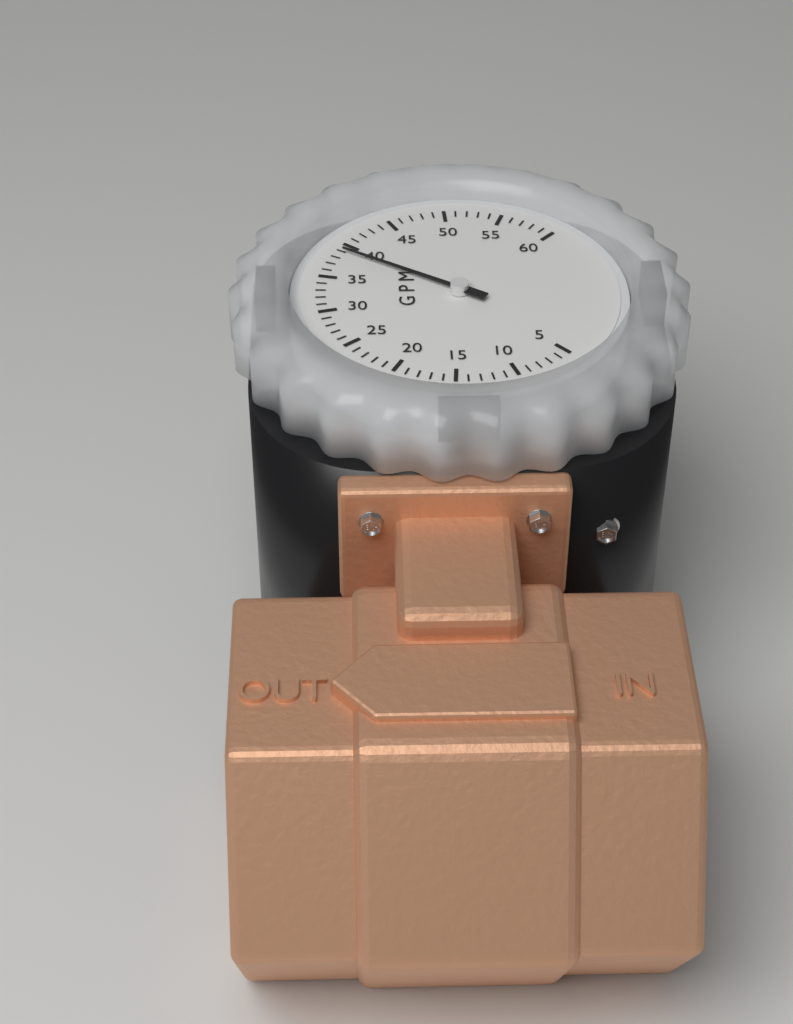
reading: 39 GPM
